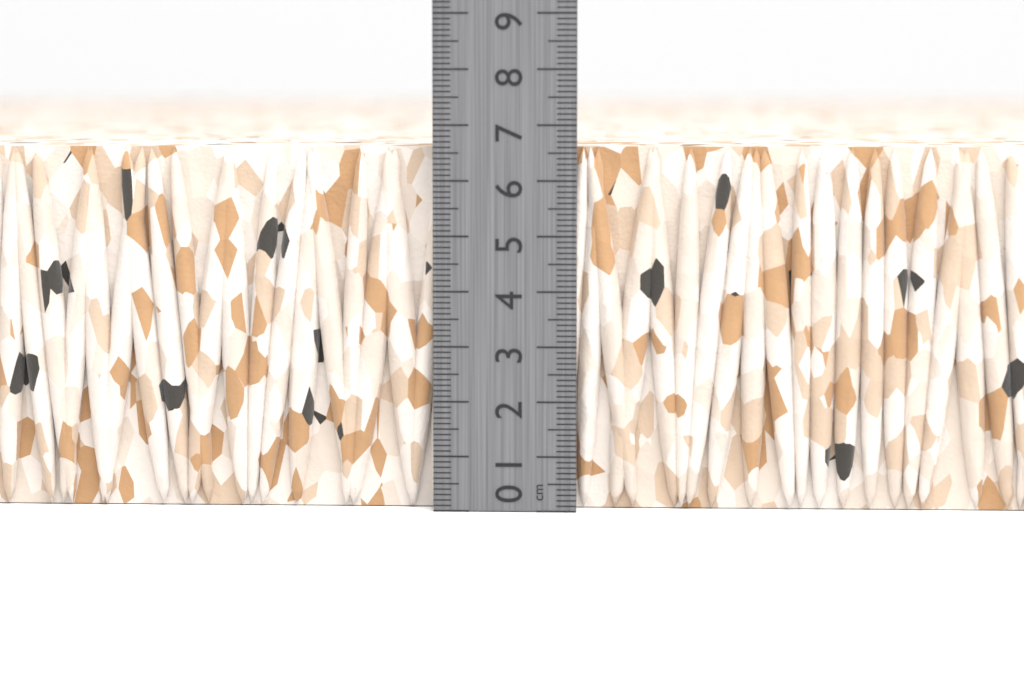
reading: 6.6 cm
